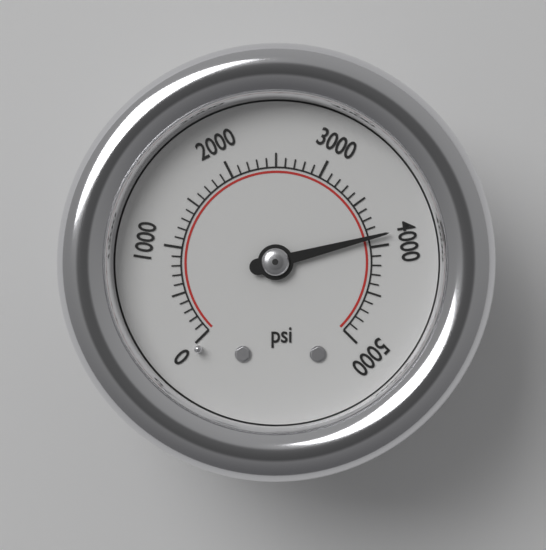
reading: 3900 psi
